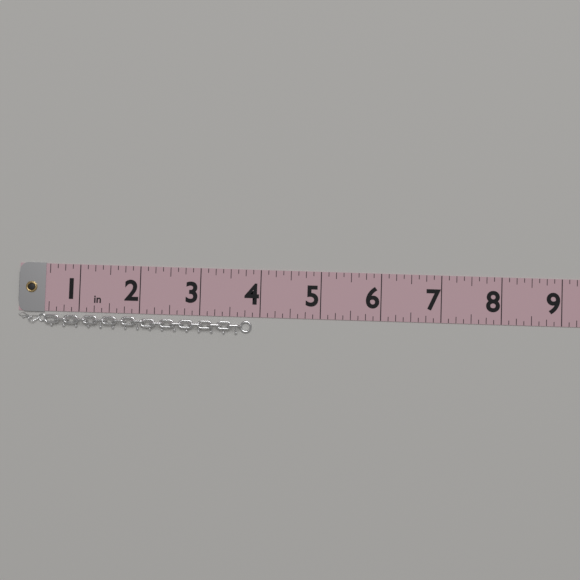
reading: 3.875 in
